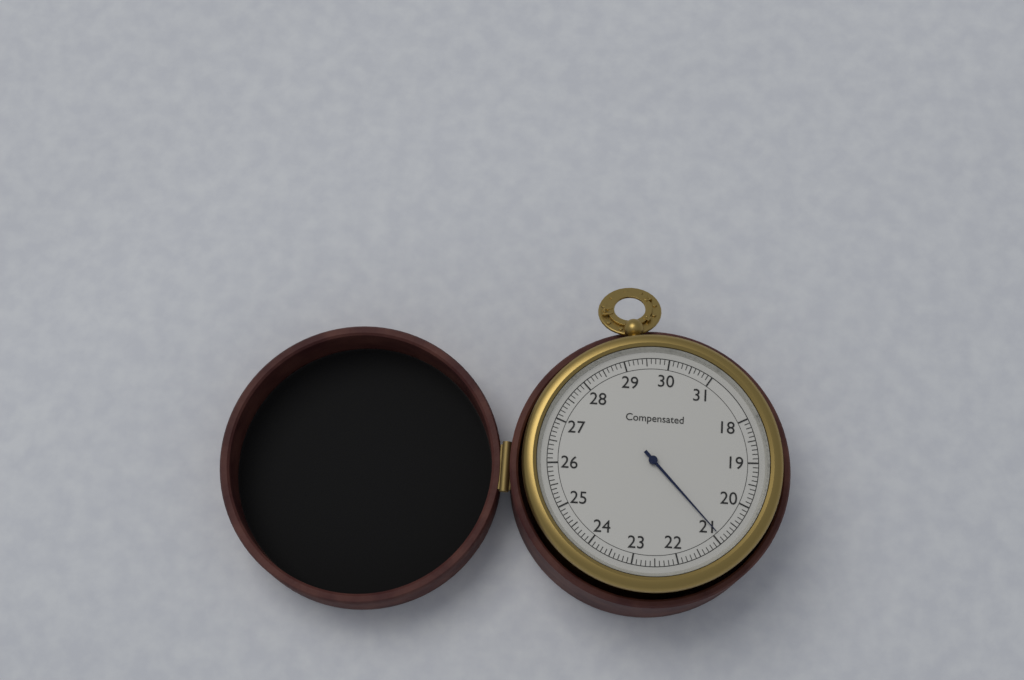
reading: 20.9 (no unit)
